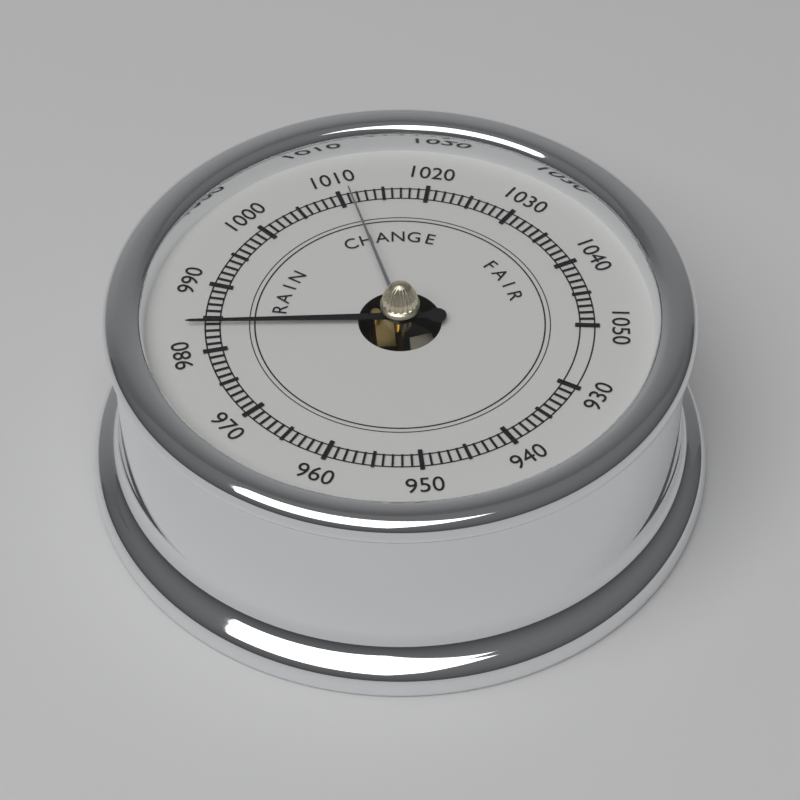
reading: 984 (no unit)
